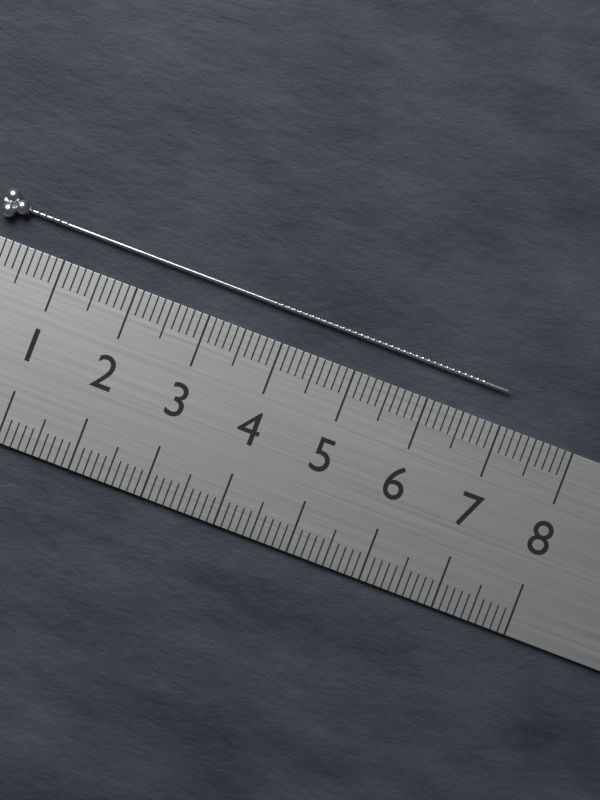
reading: 7.0 cm
